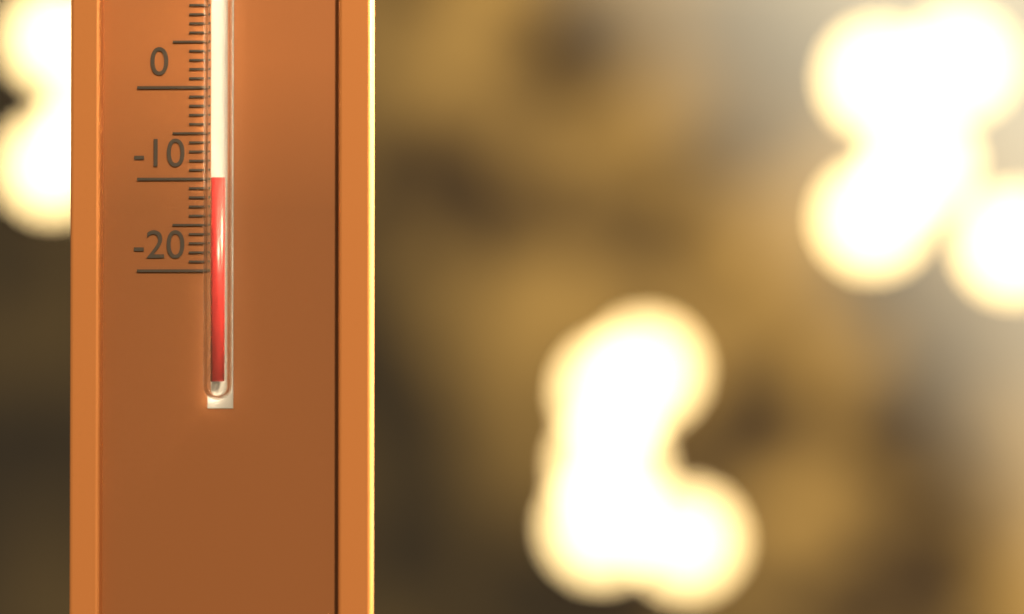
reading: -10 °C
